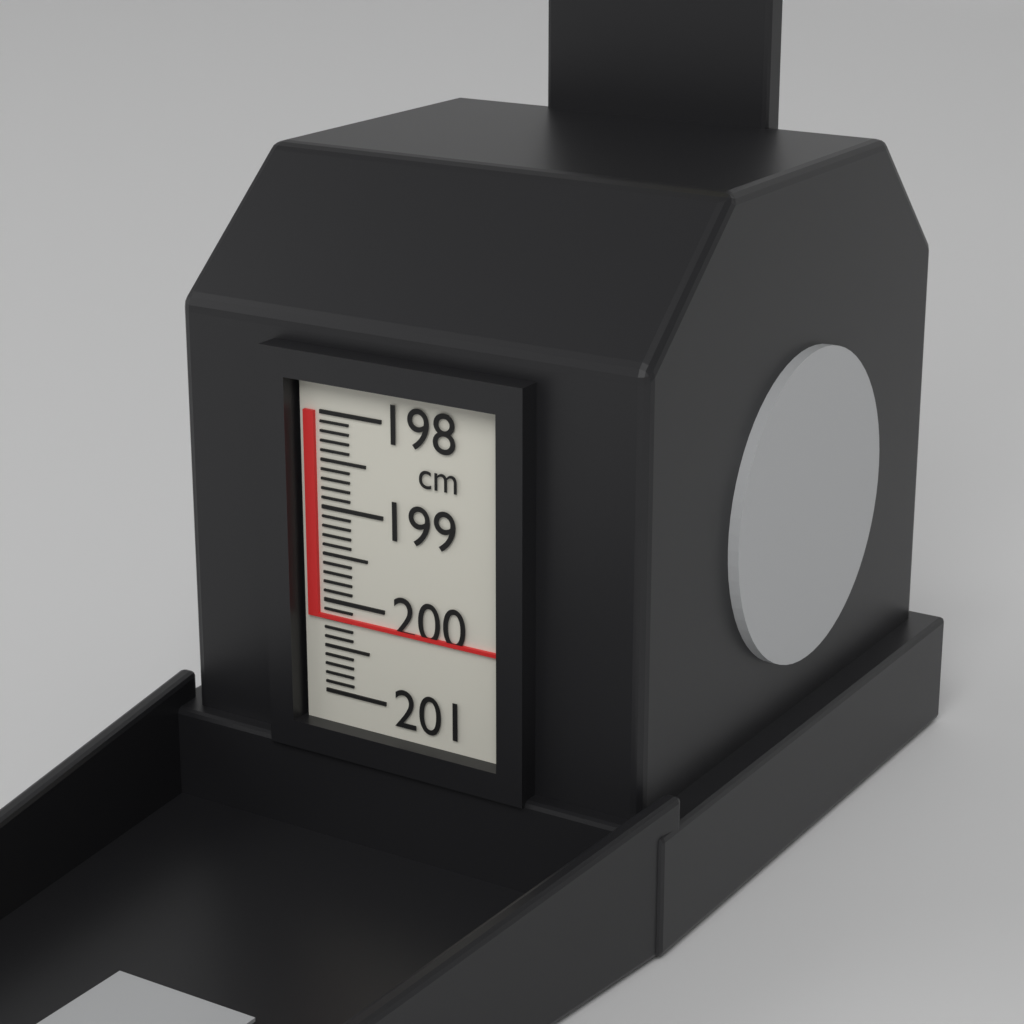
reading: 200.2 cm
